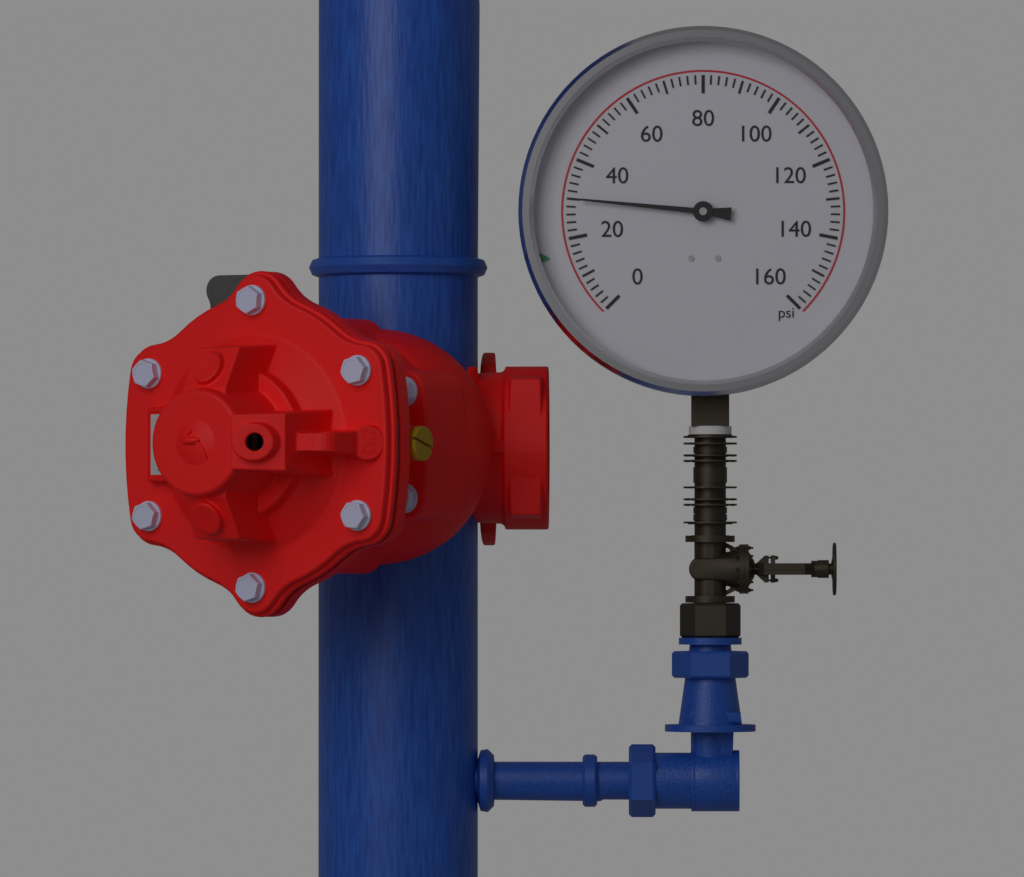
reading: 30 psi
